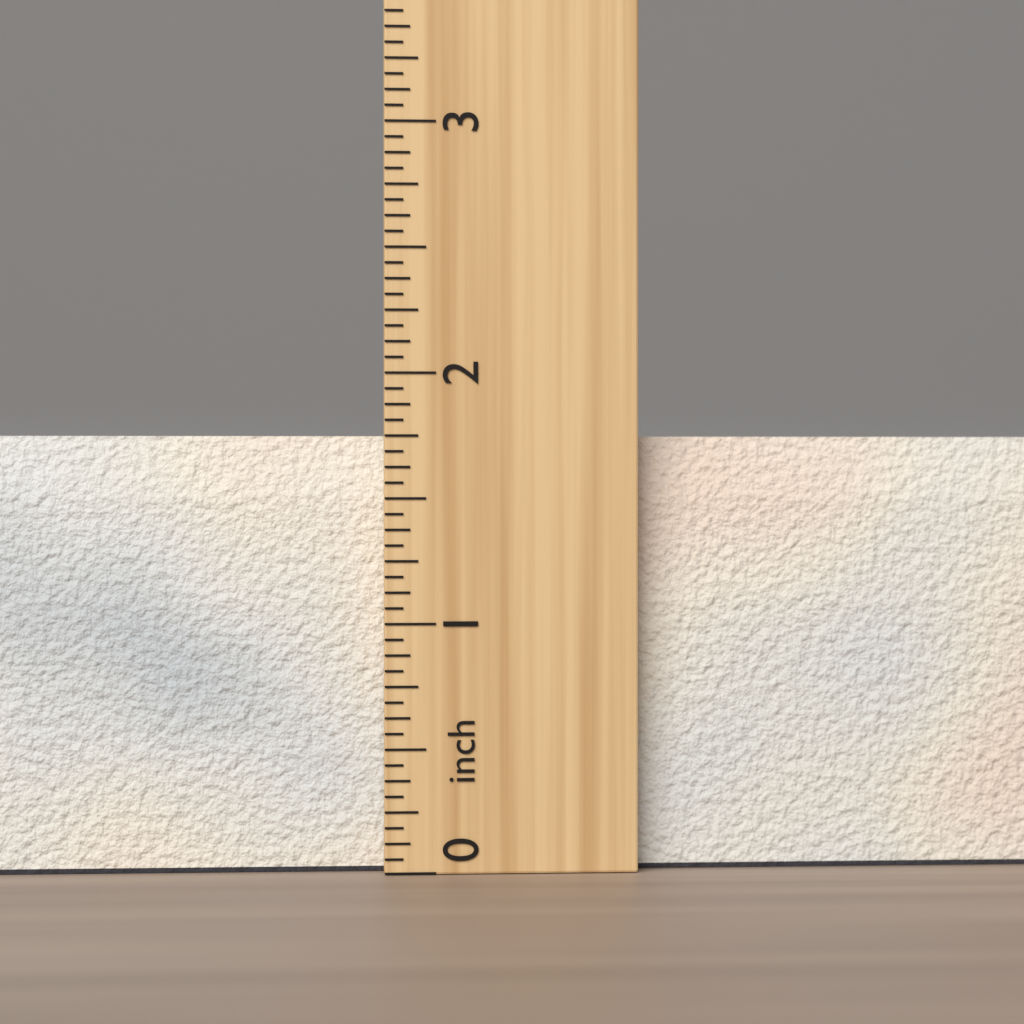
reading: 1.7500 inch
